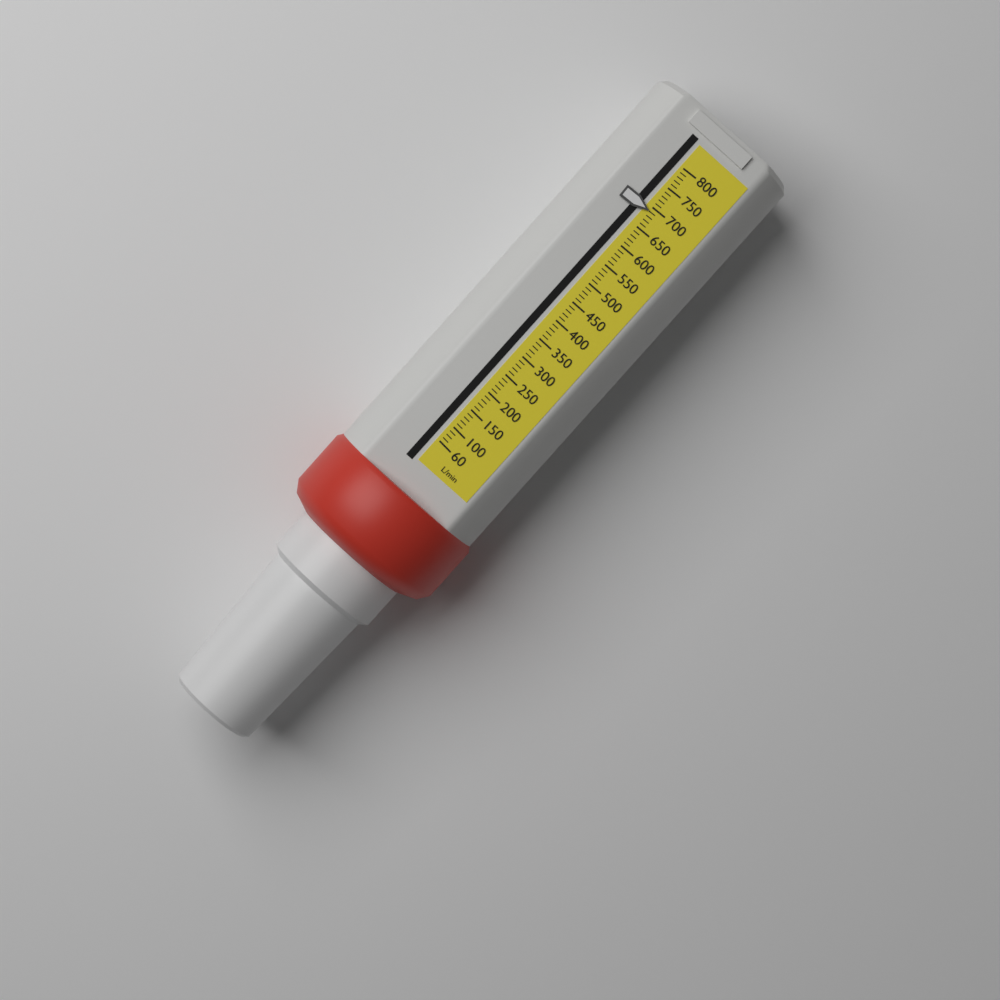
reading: 690 L/min
